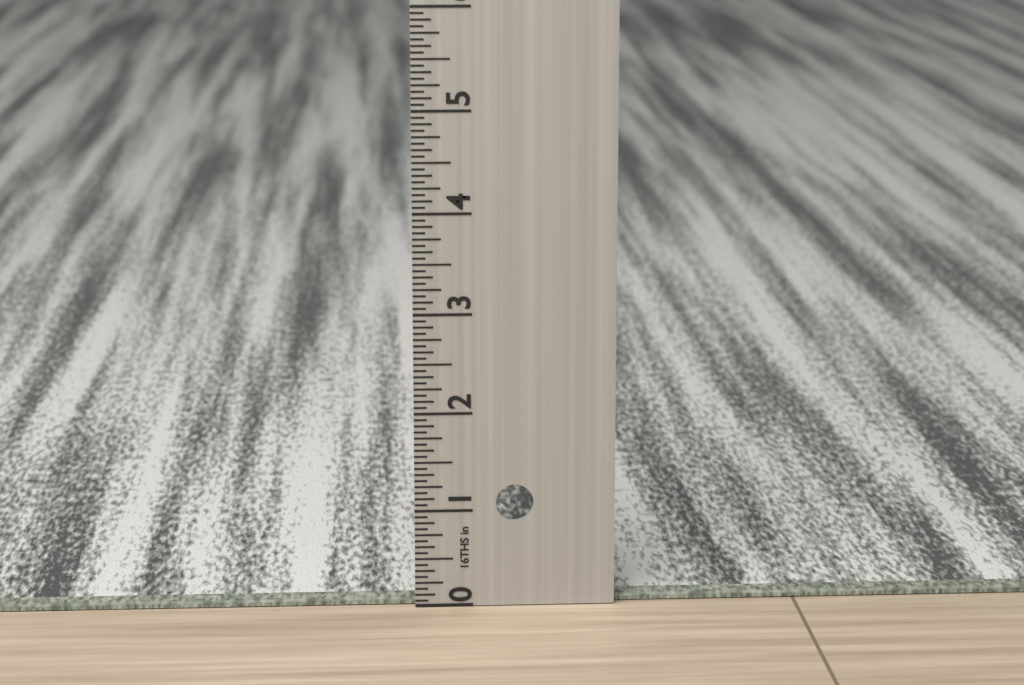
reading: 0.0625 in
